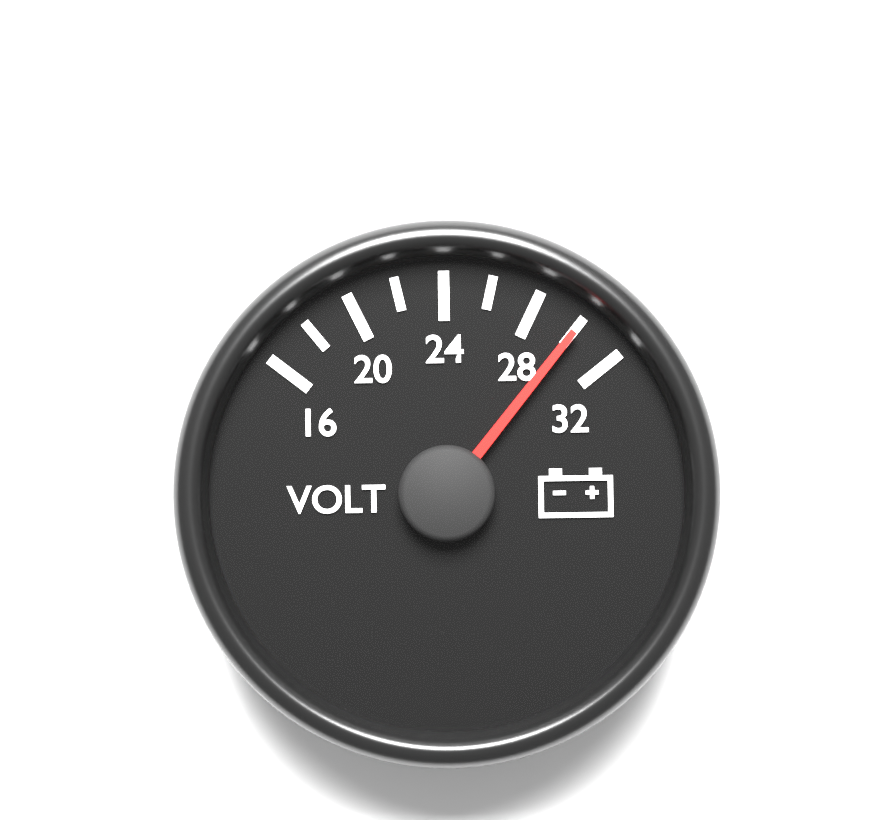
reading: 30 V
